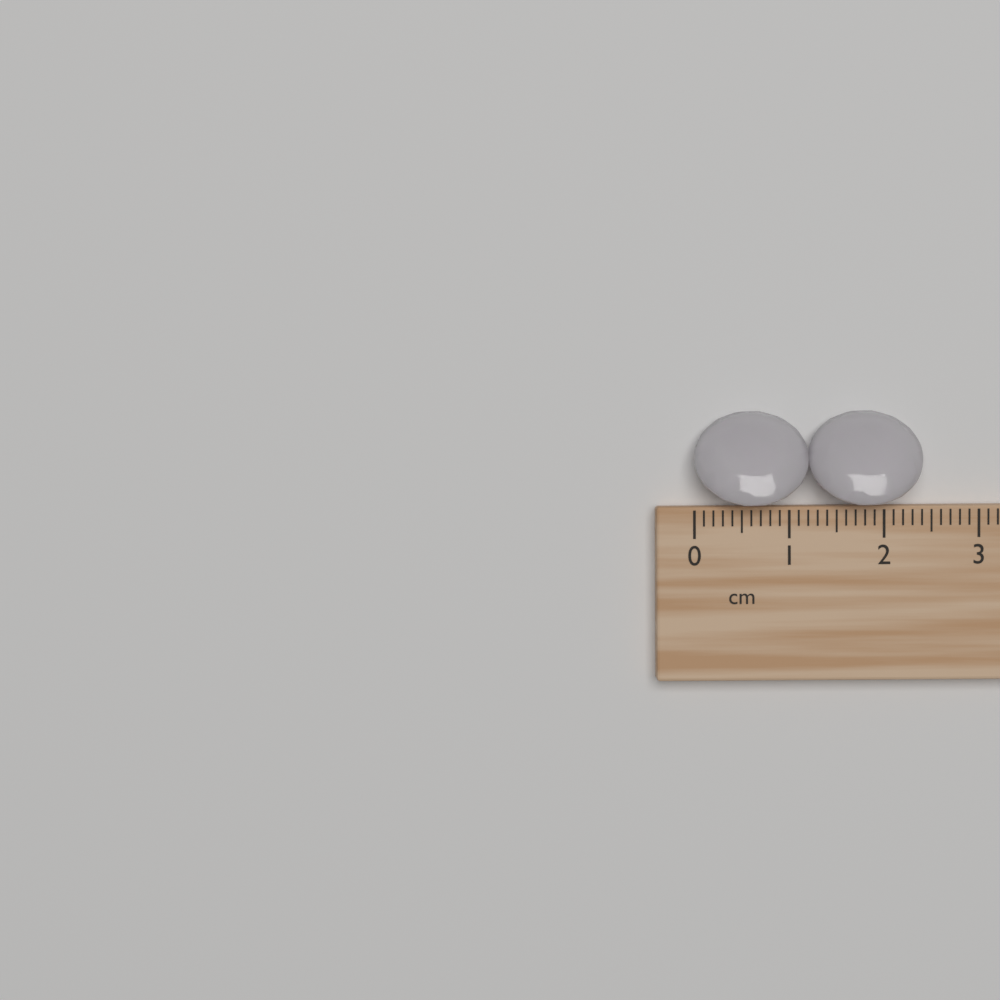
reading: 2.4 cm
